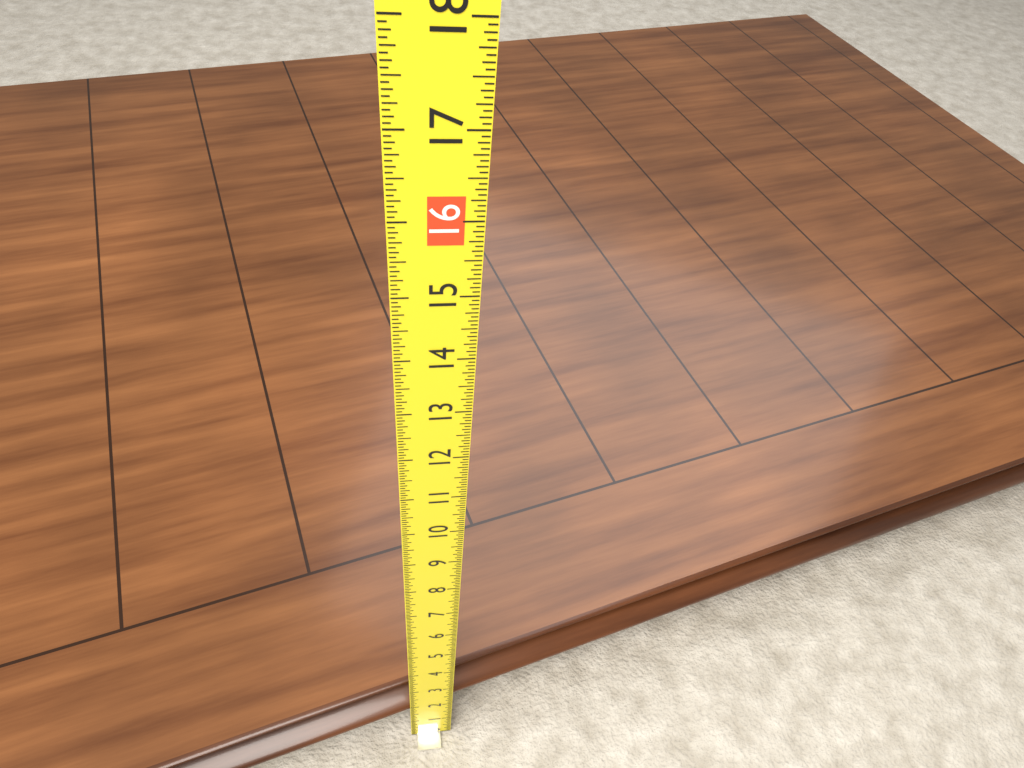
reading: 2.3750 (no unit)
